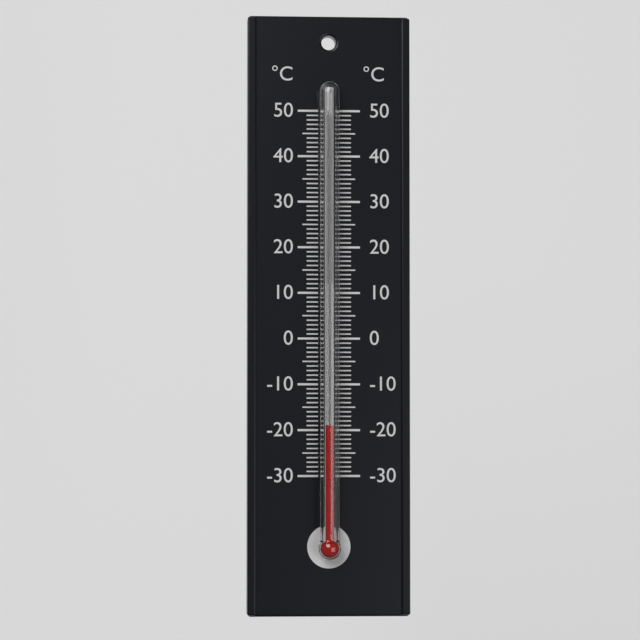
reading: -19 °C
